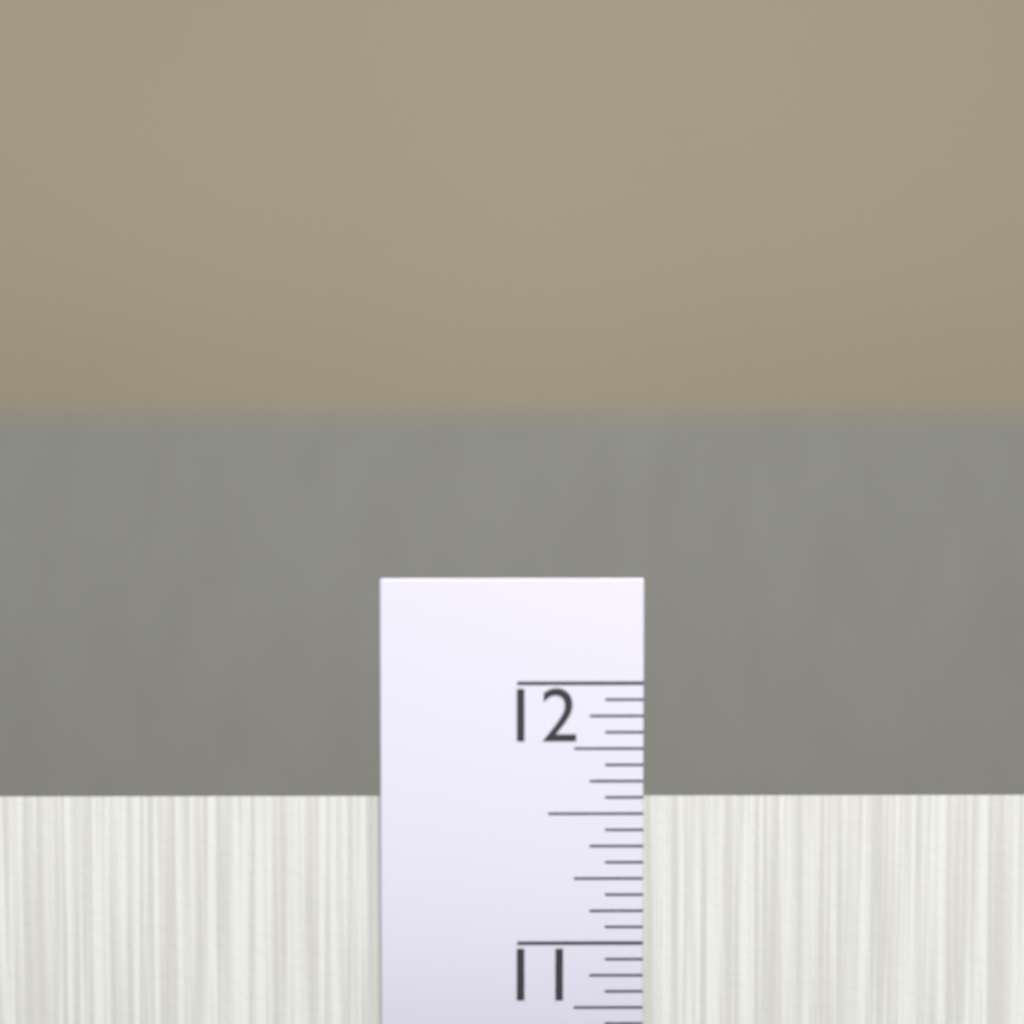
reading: 11.5625 in
